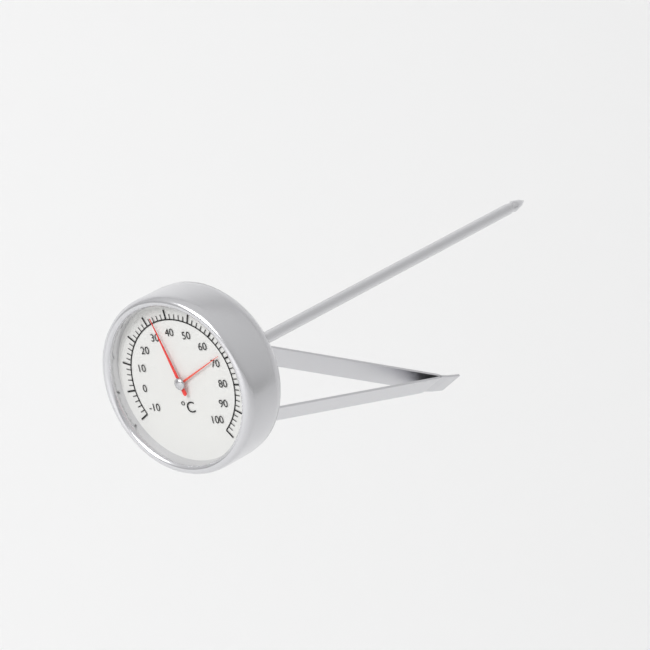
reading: 34 °C
